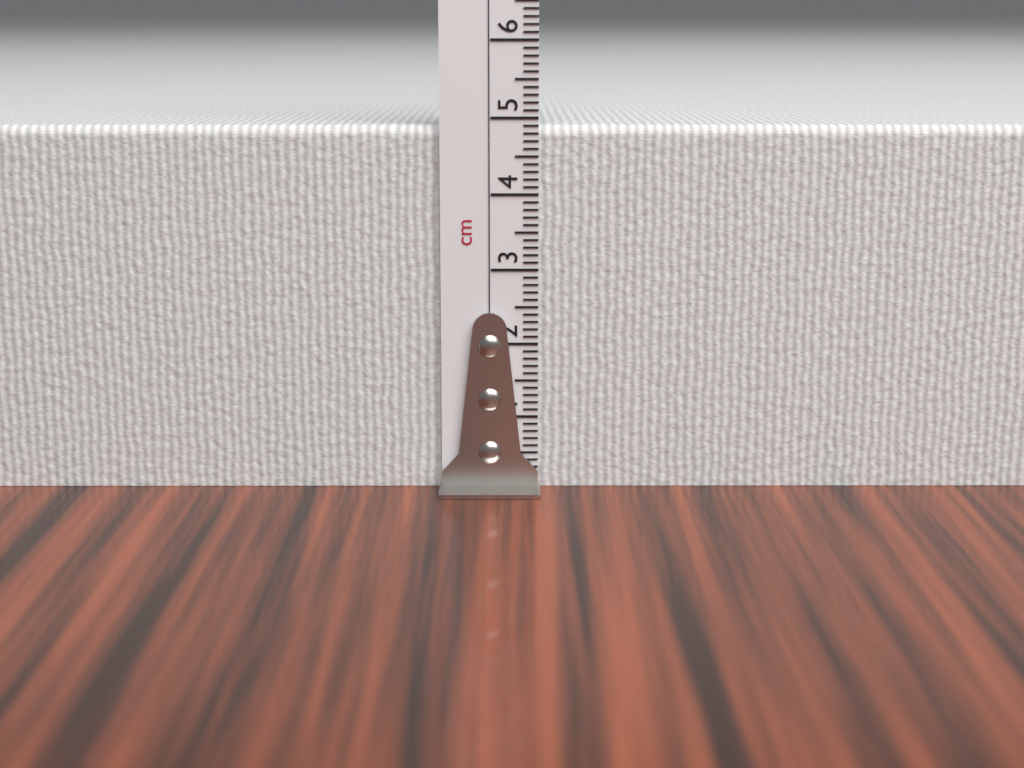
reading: 4.9 cm
